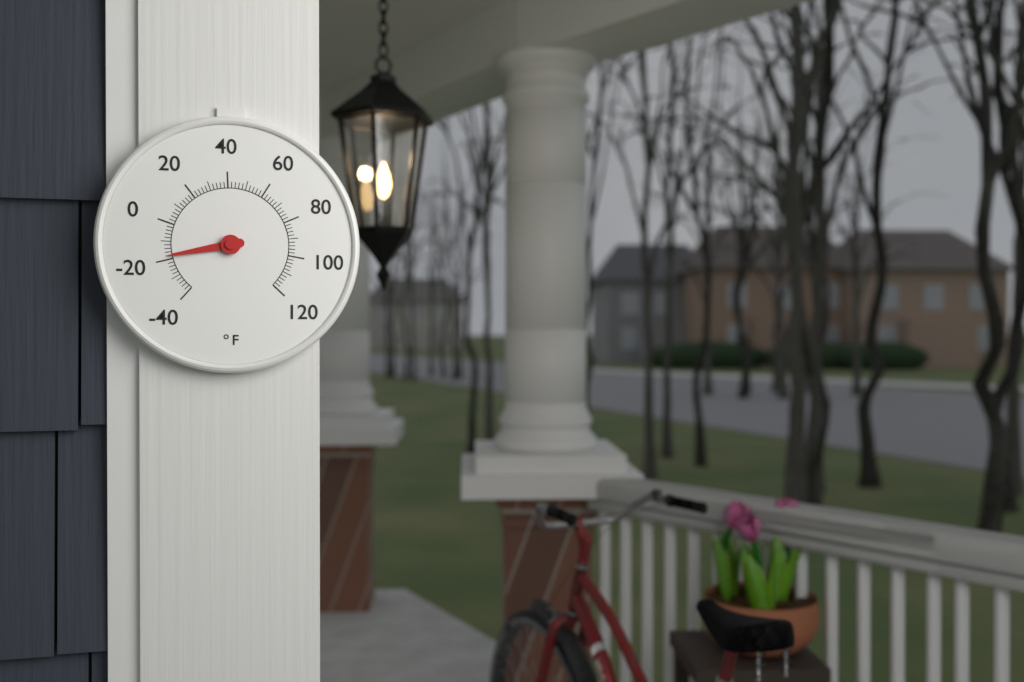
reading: -18 °F
